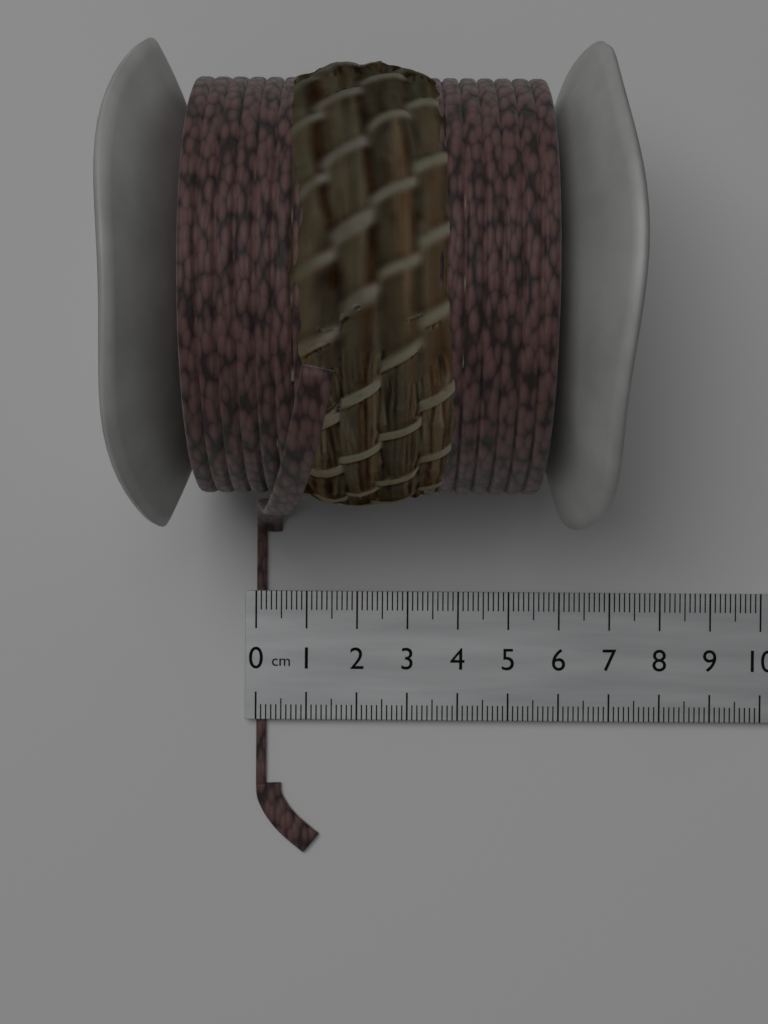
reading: 0.2 cm
